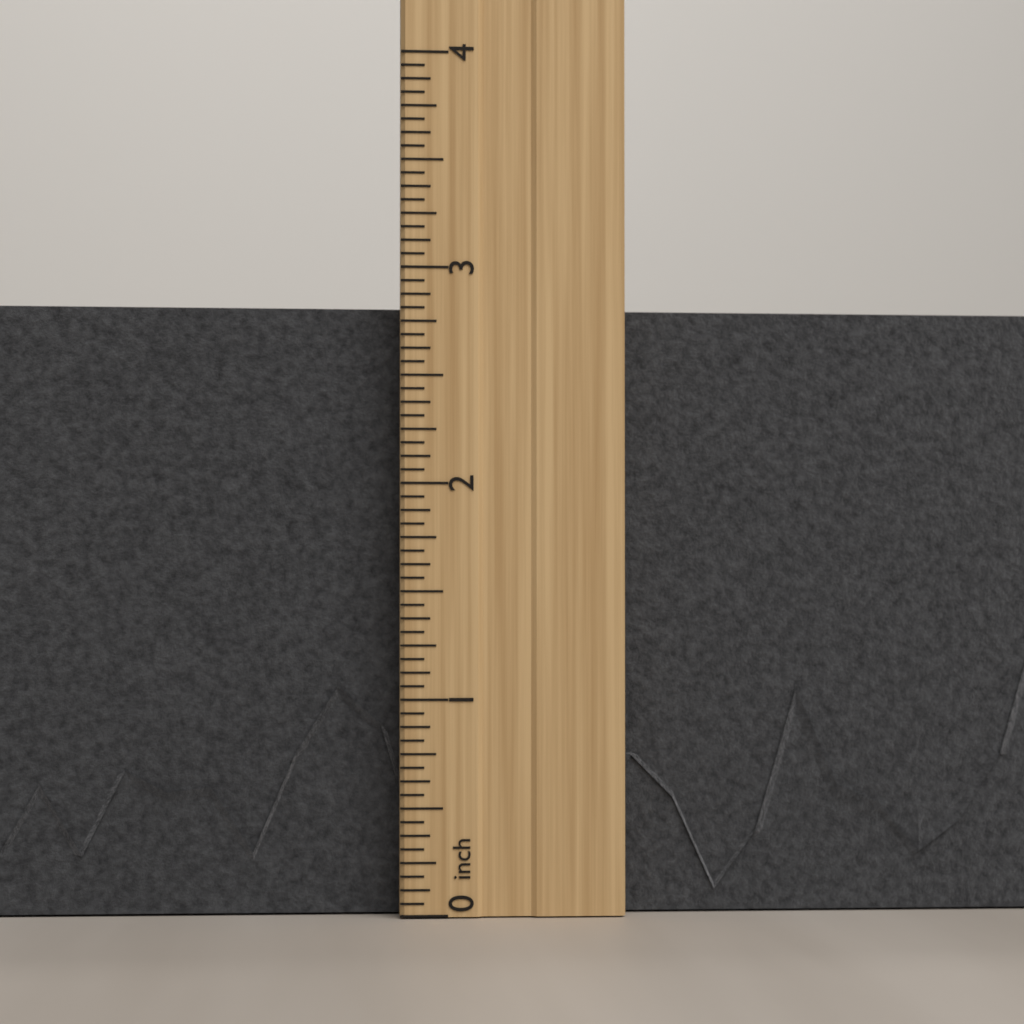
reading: 2.8750 inch
